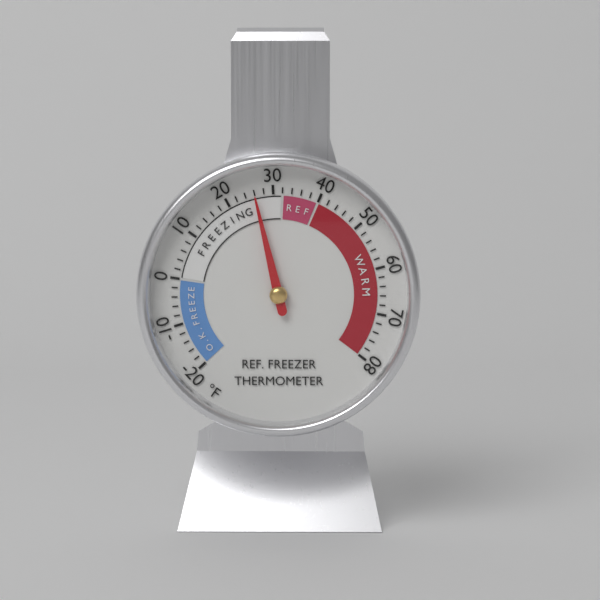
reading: 26 °F
